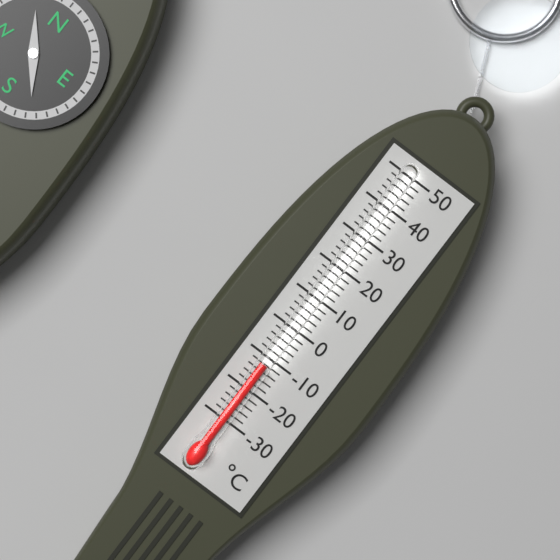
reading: -12 °C
